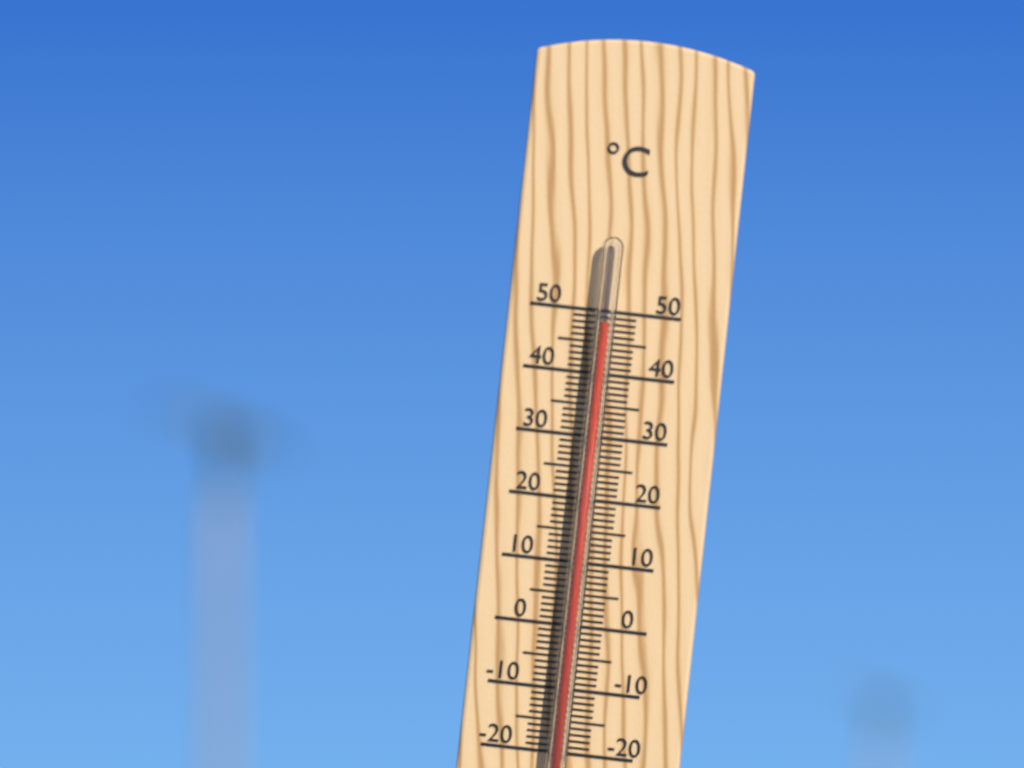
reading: 48 °C
